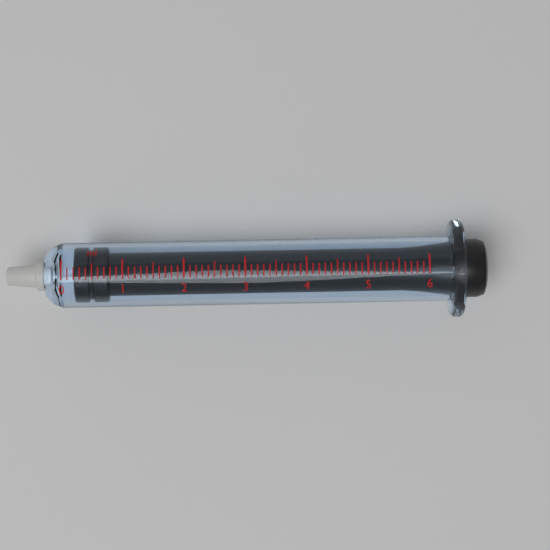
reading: 0.2 ml
